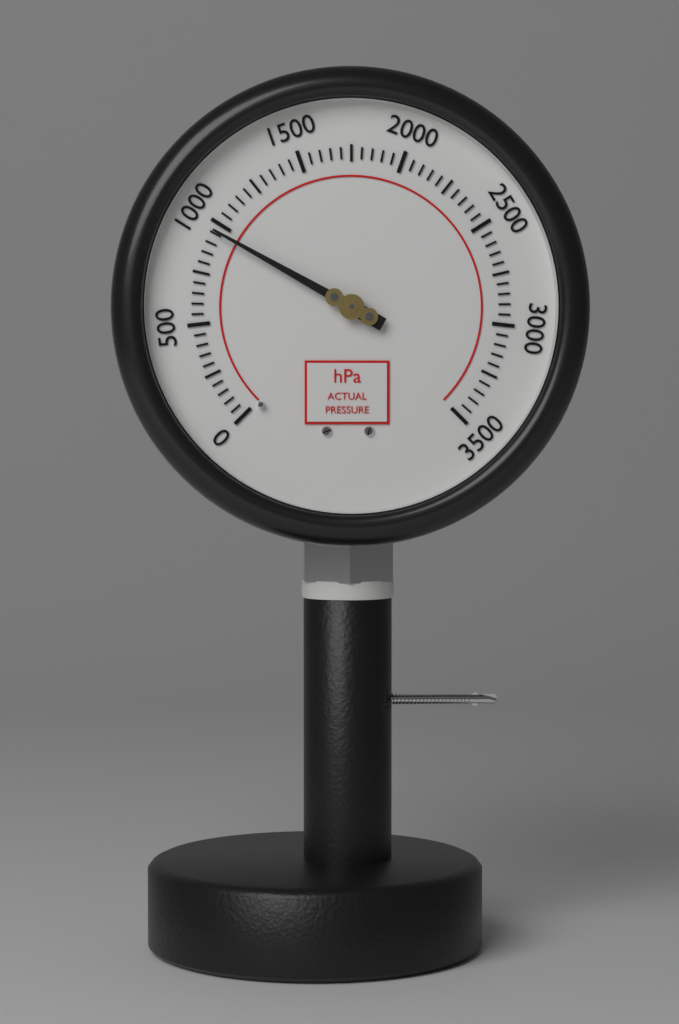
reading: 960 hPa
